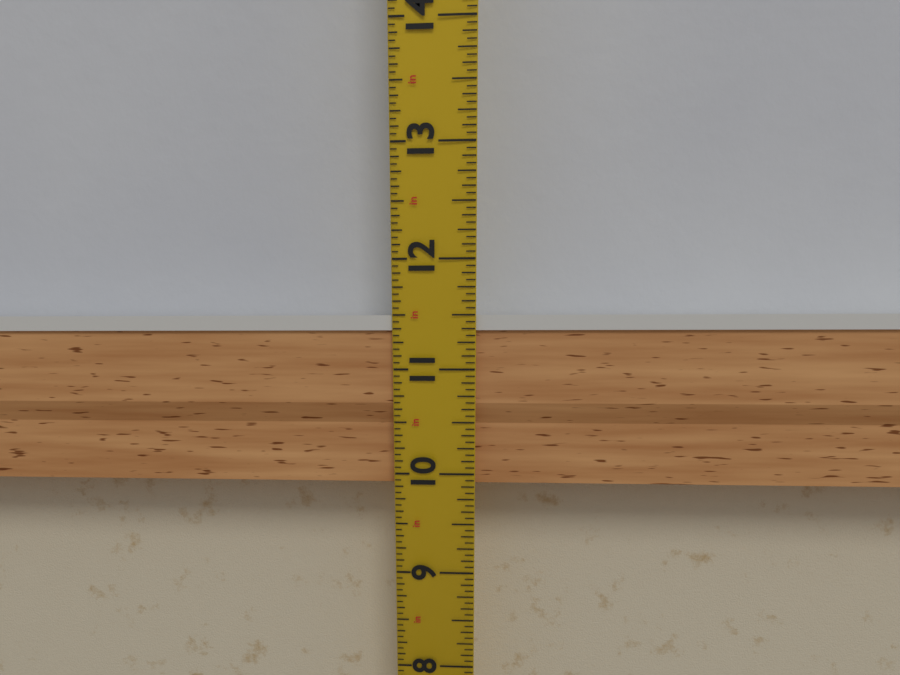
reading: 11.5000 in
